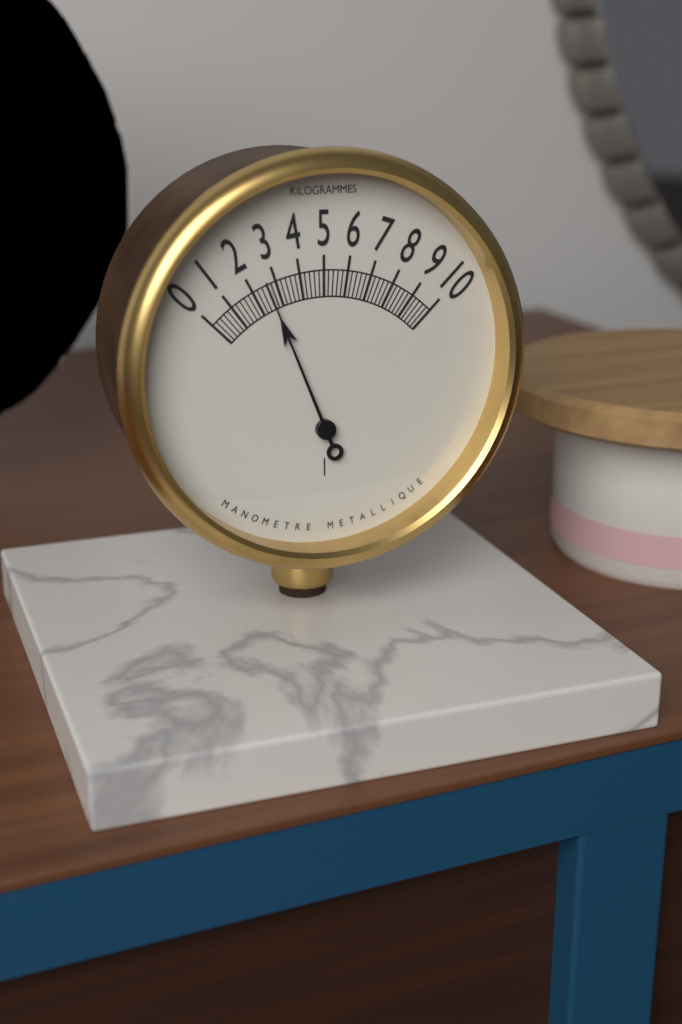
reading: 2.6 kg
